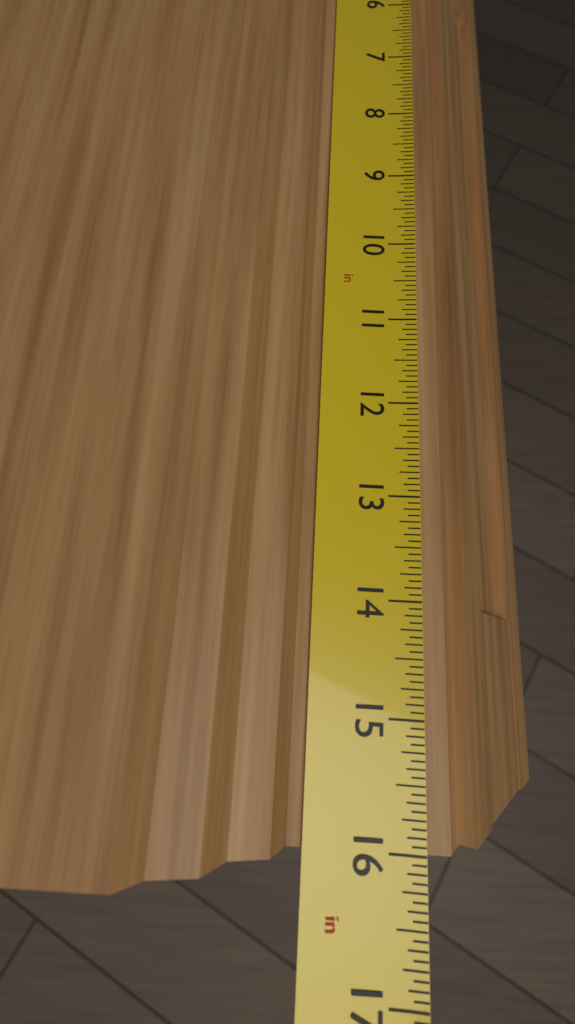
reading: 16.0000 in
